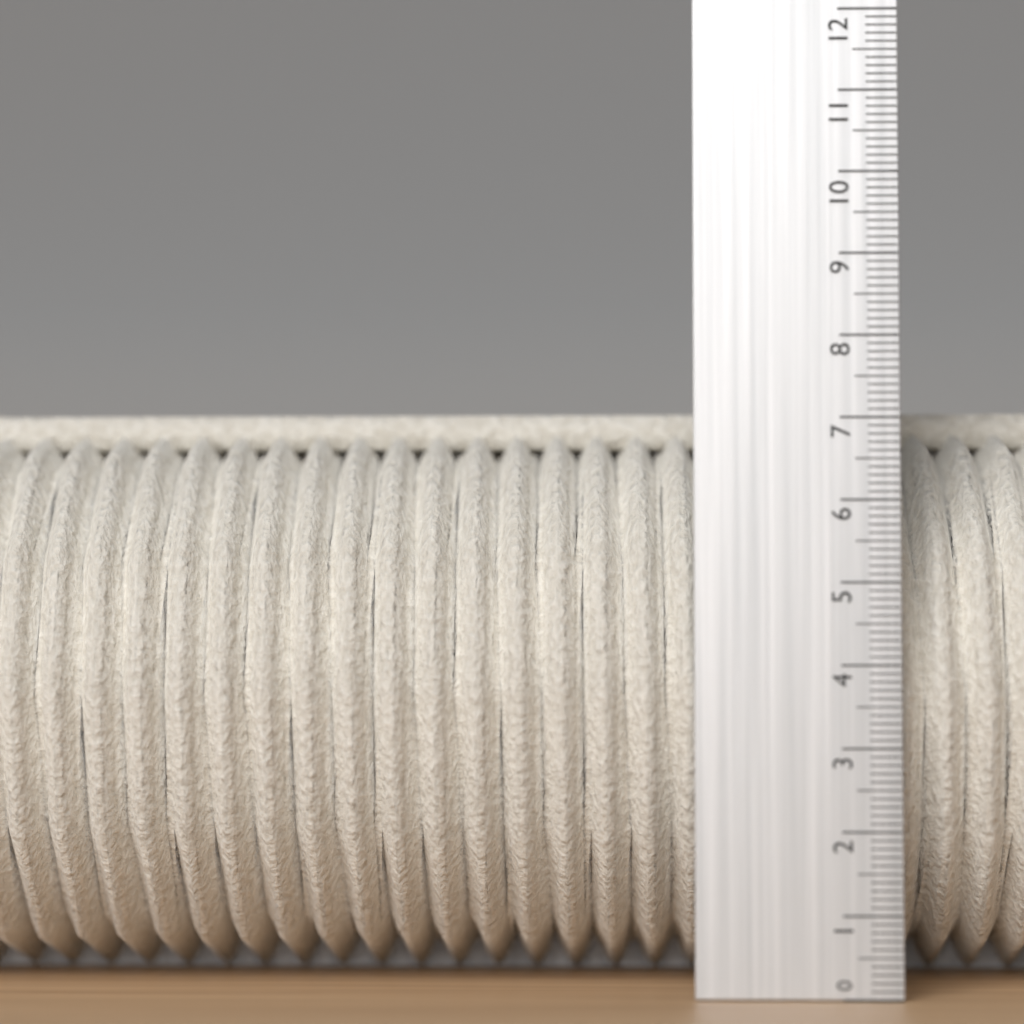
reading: 7.3 (no unit)
